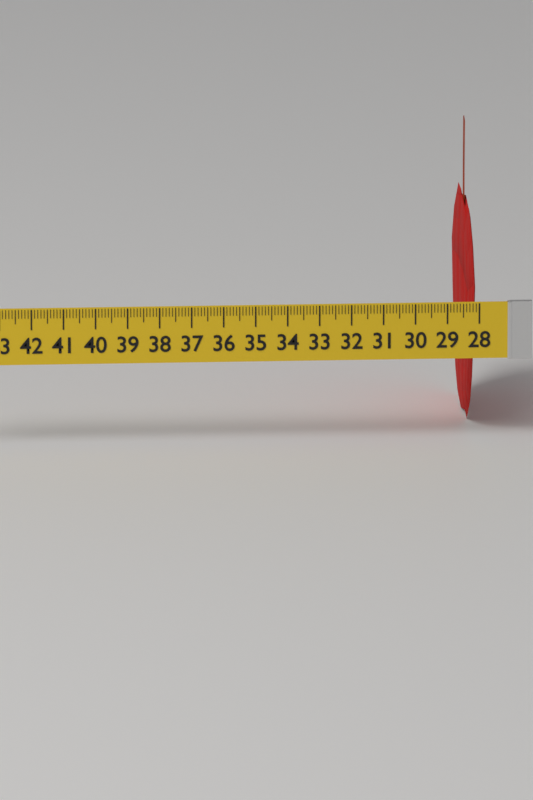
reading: 28.3 (no unit)
